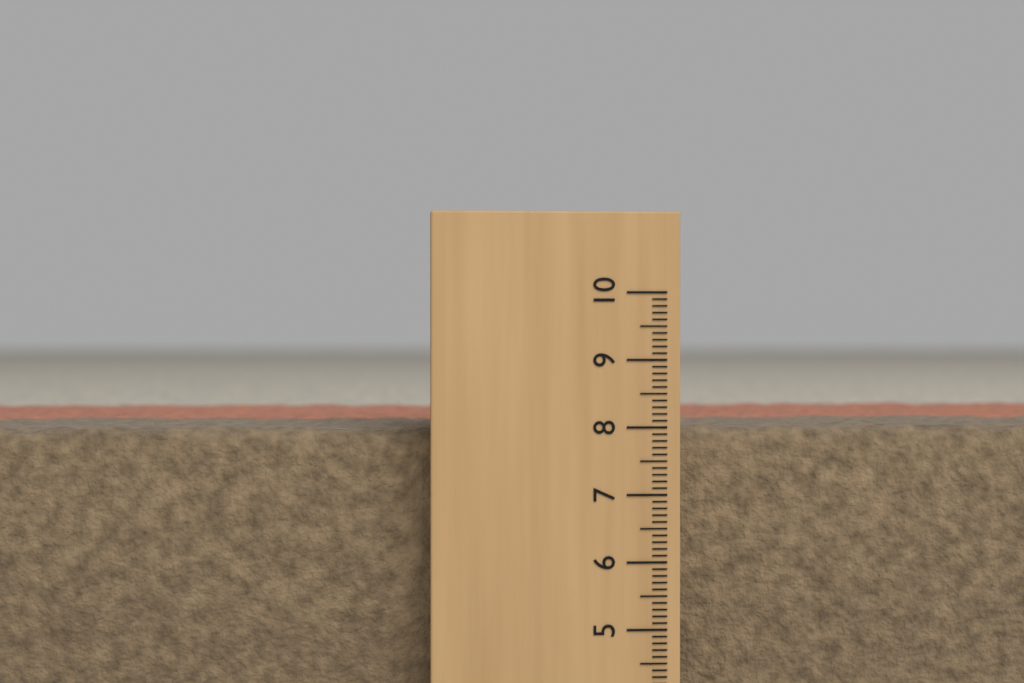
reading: 8.0 (no unit)
